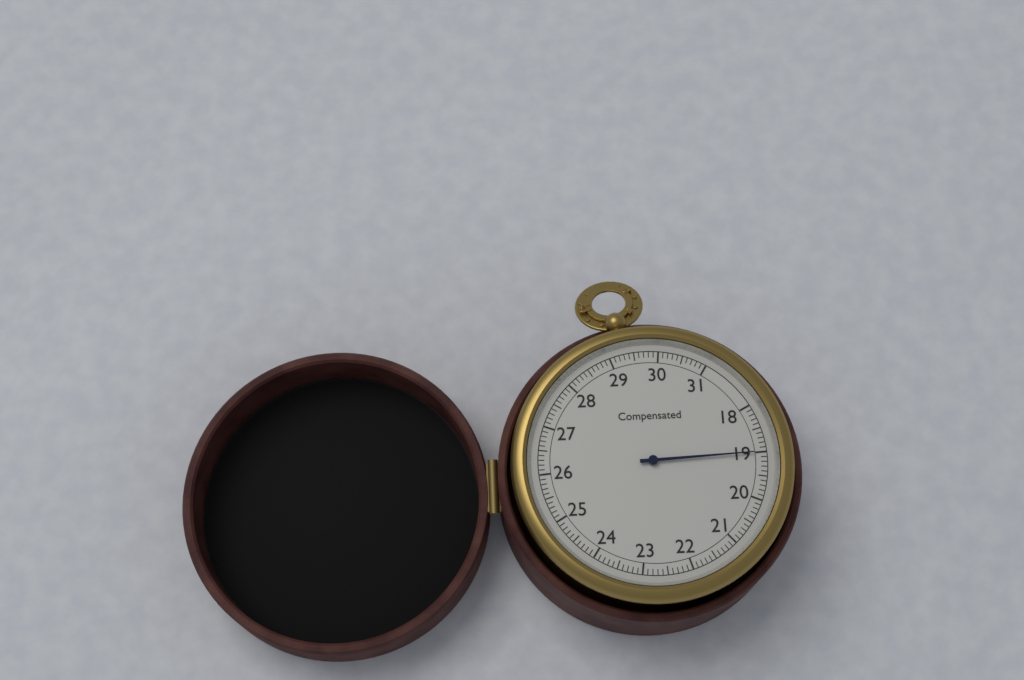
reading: 19.0 (no unit)
